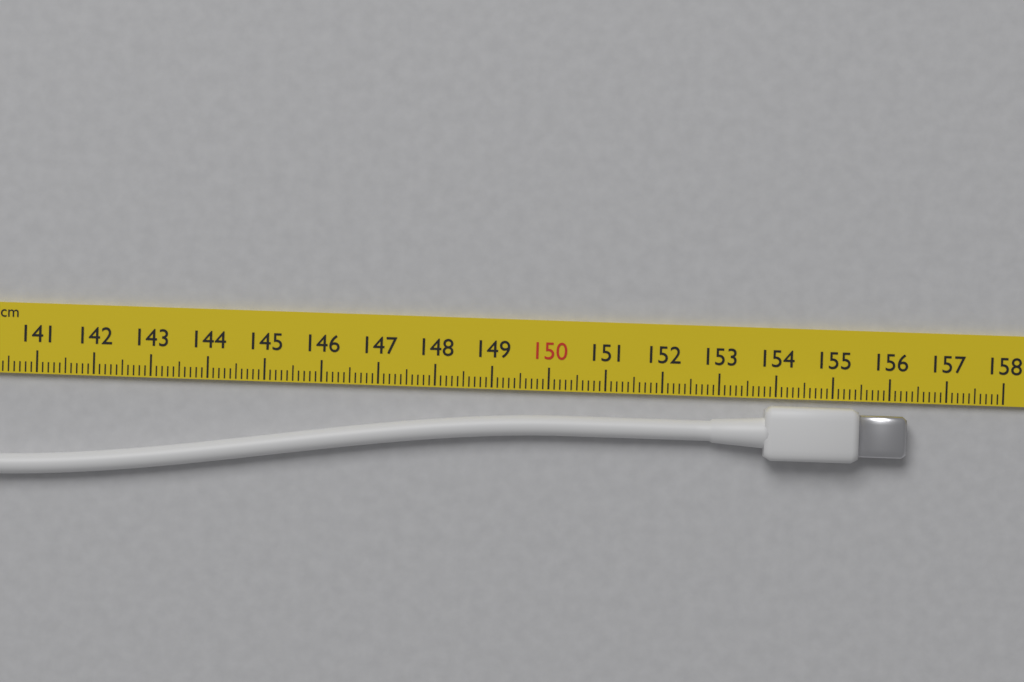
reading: 156.3 cm
